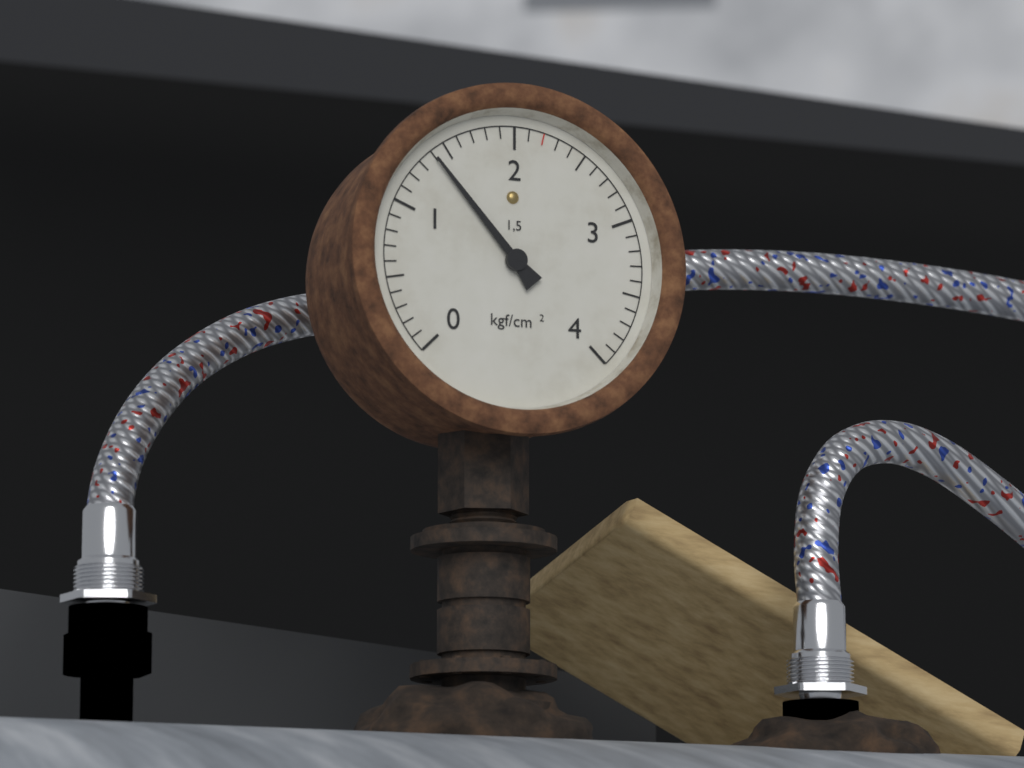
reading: 1.4 kgf/cm²
